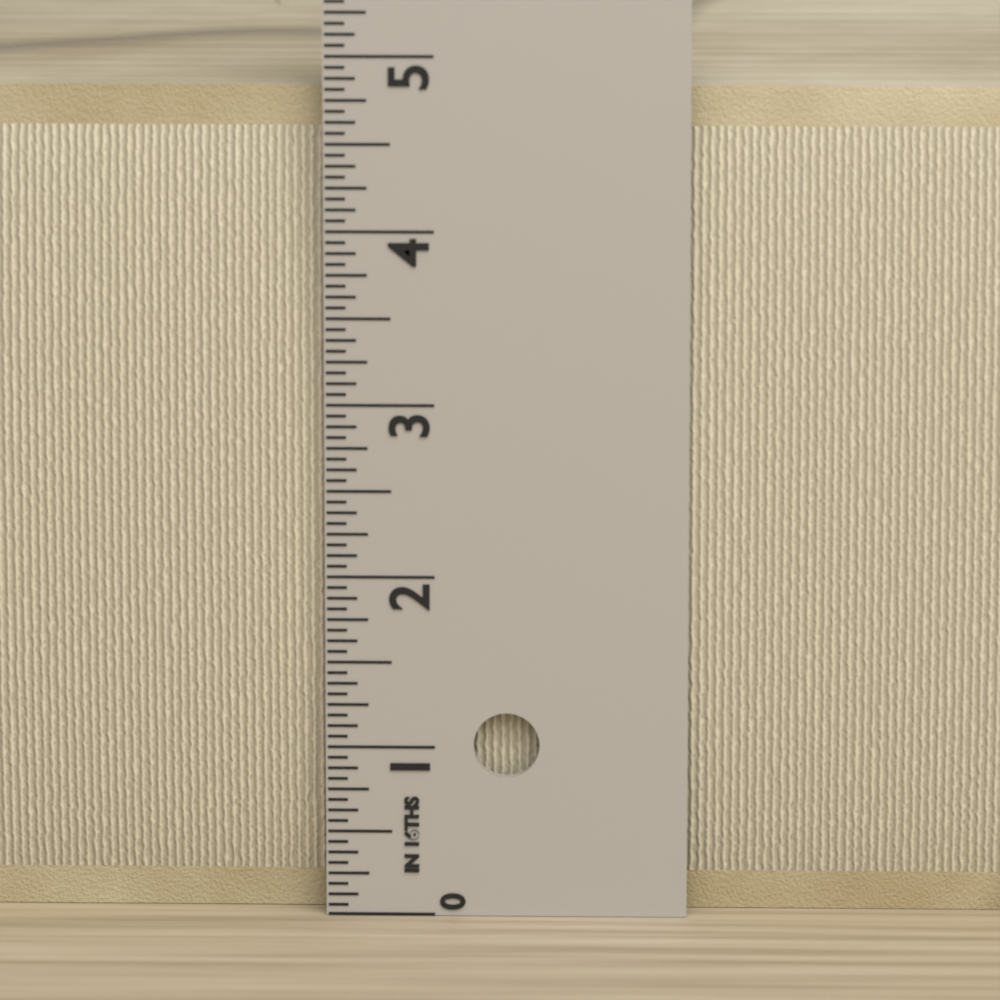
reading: 4.8125 in
